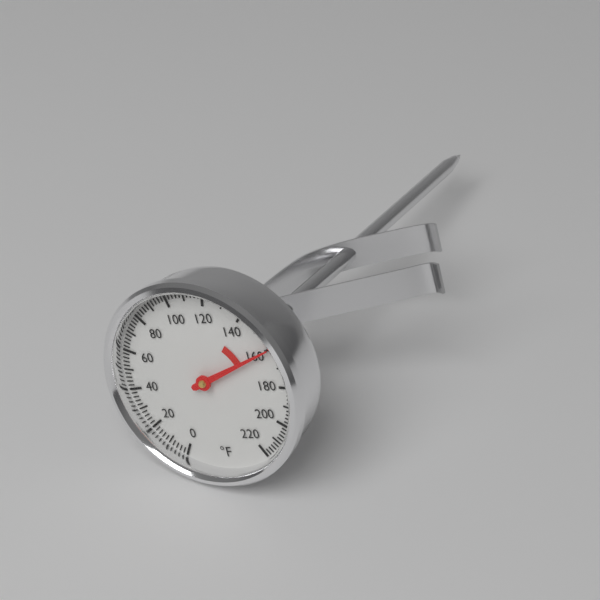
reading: 160 °F
